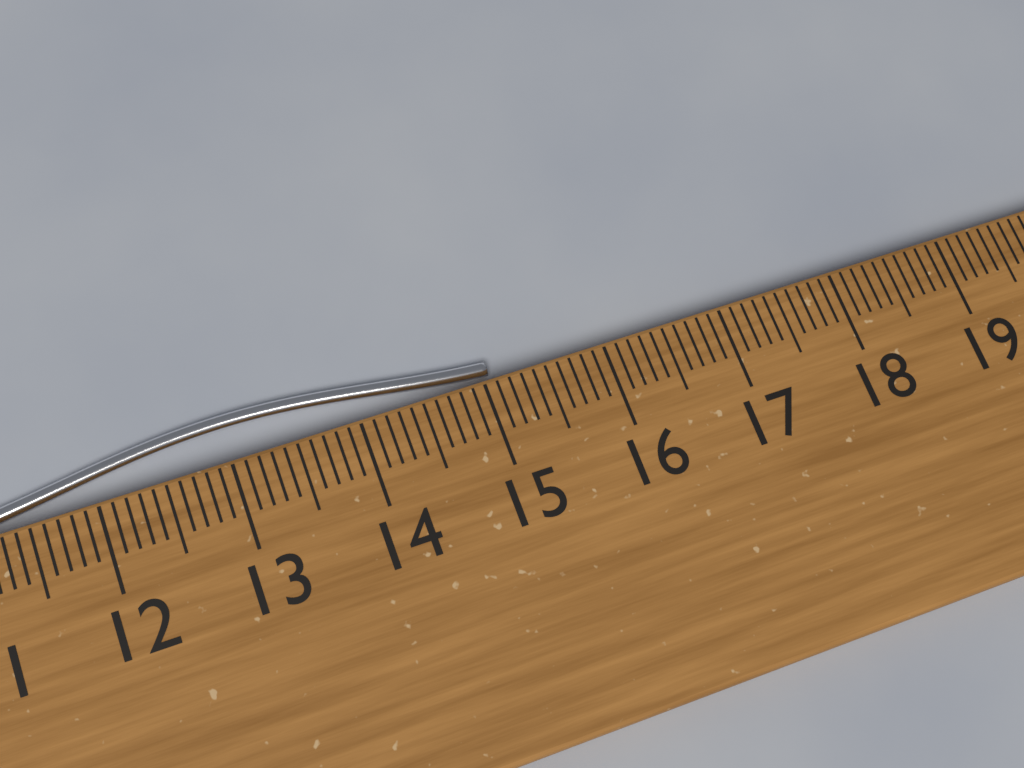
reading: 15.1 cm
